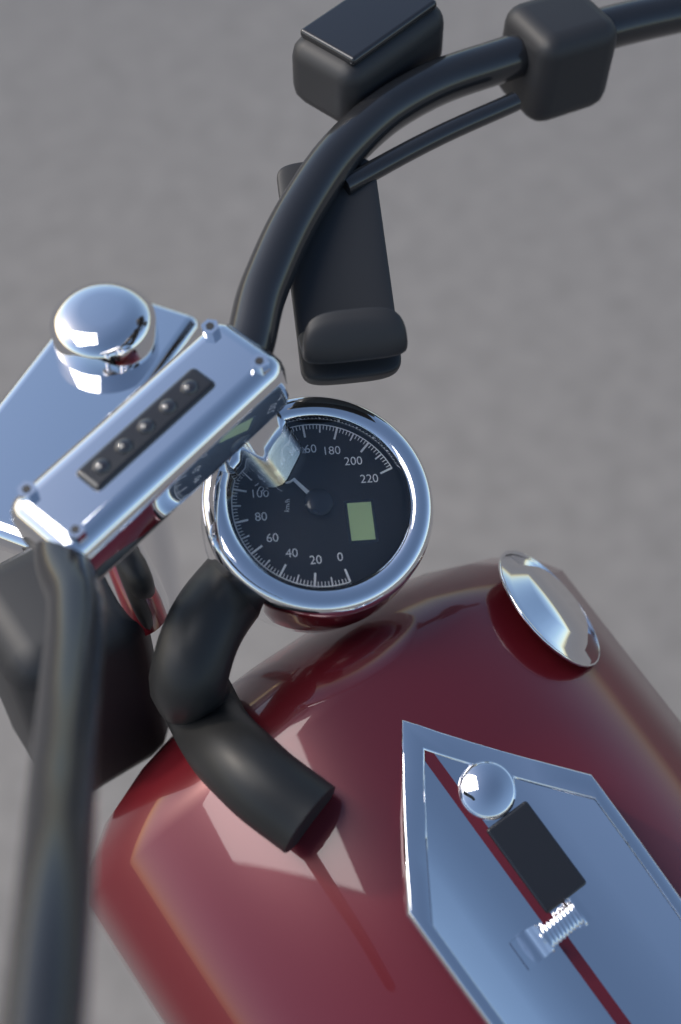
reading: 130 km/h
